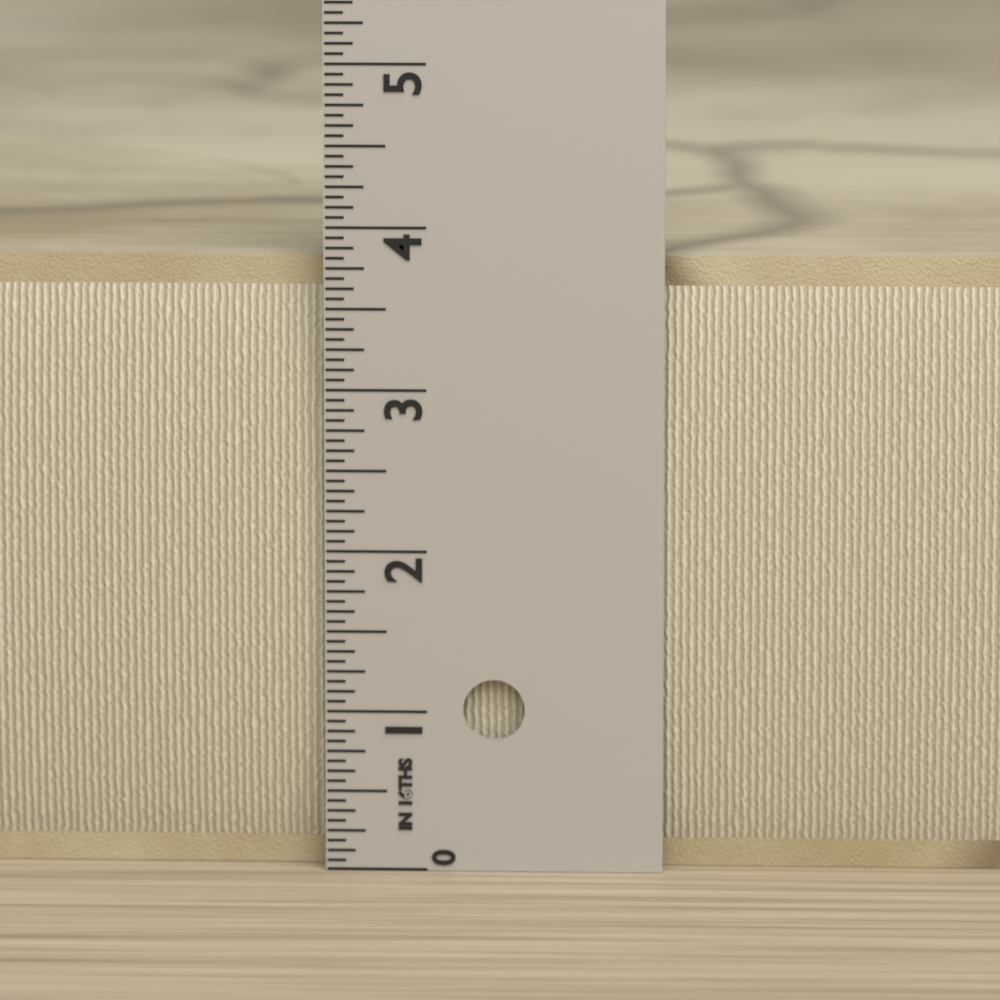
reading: 3.8125 in
